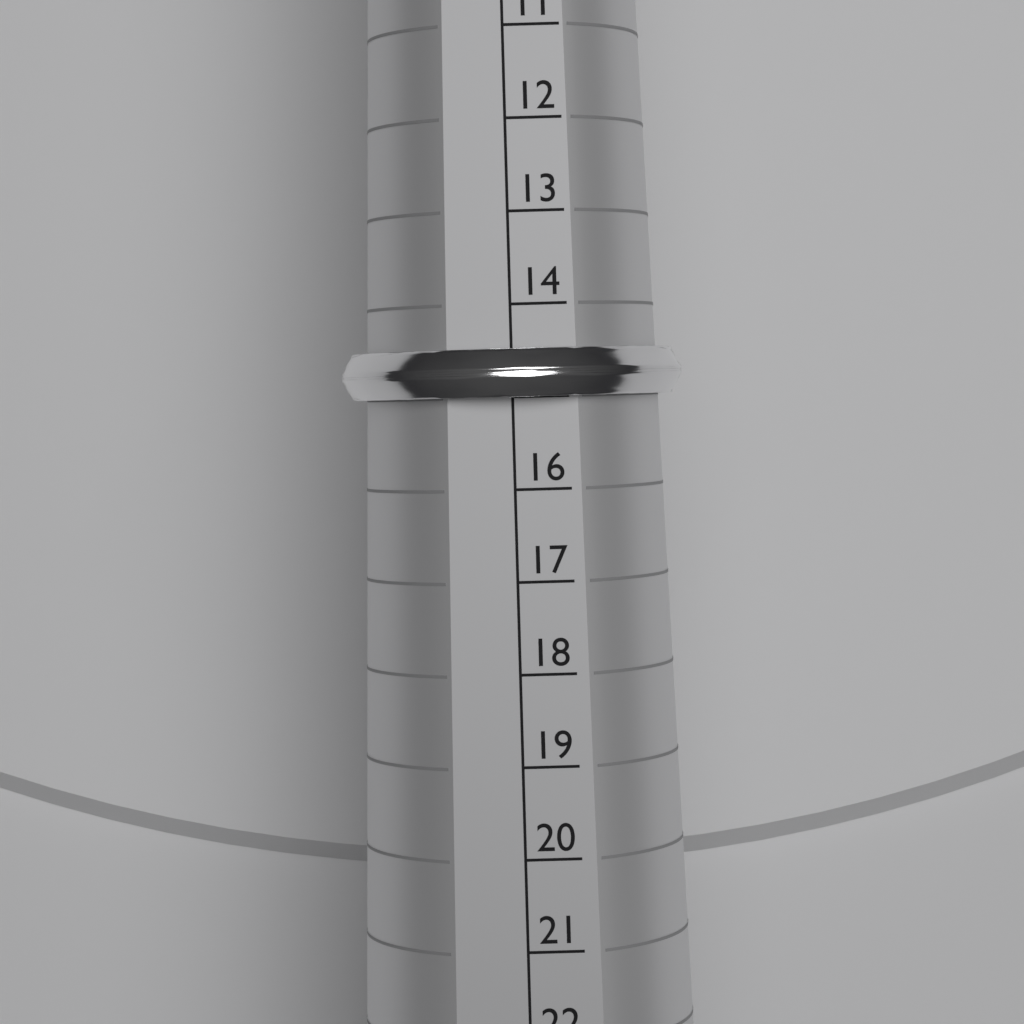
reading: 15 (no unit)
